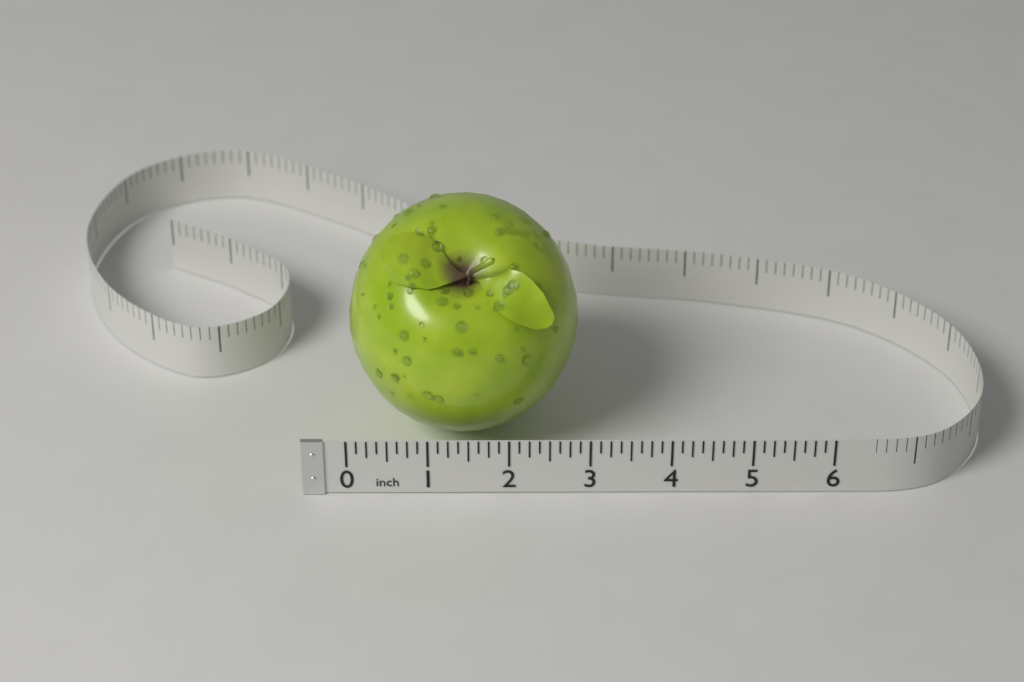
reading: 2.875 in
